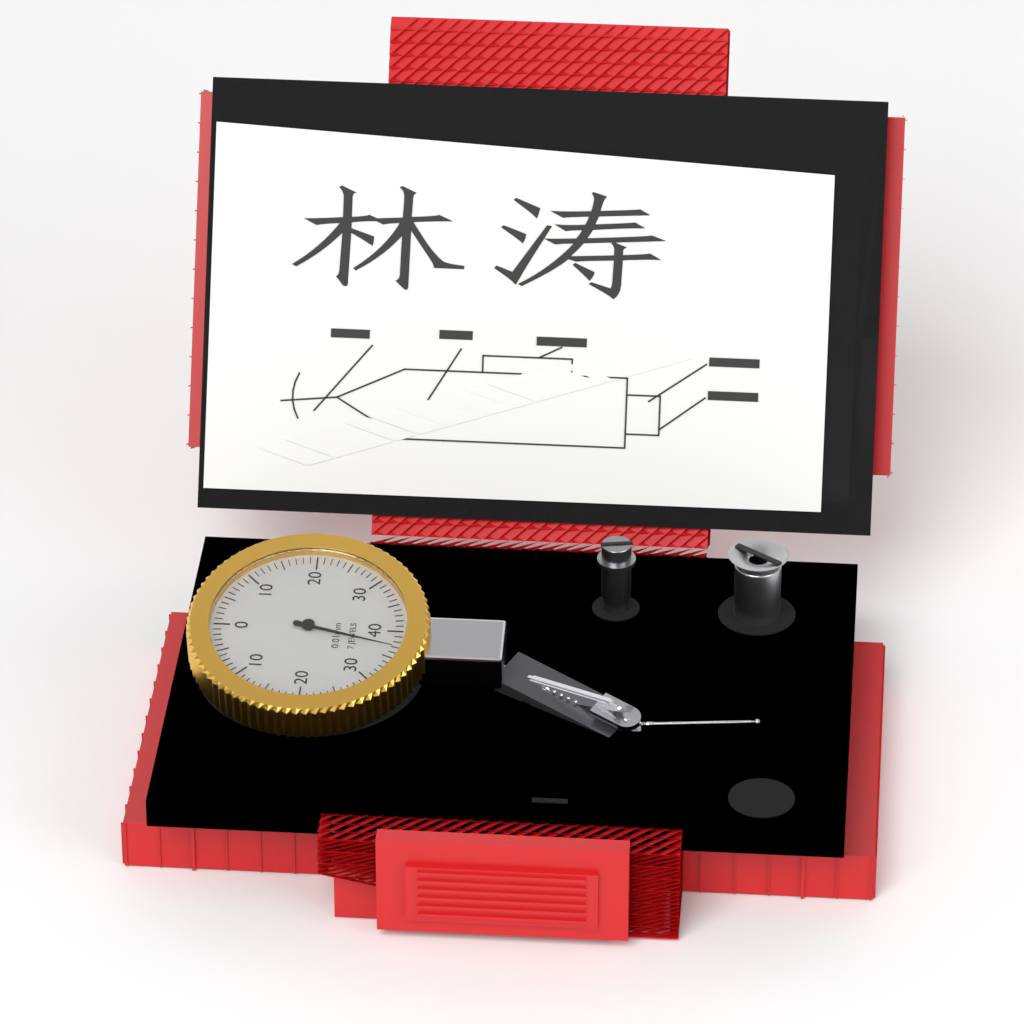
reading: 37 0.01mm
